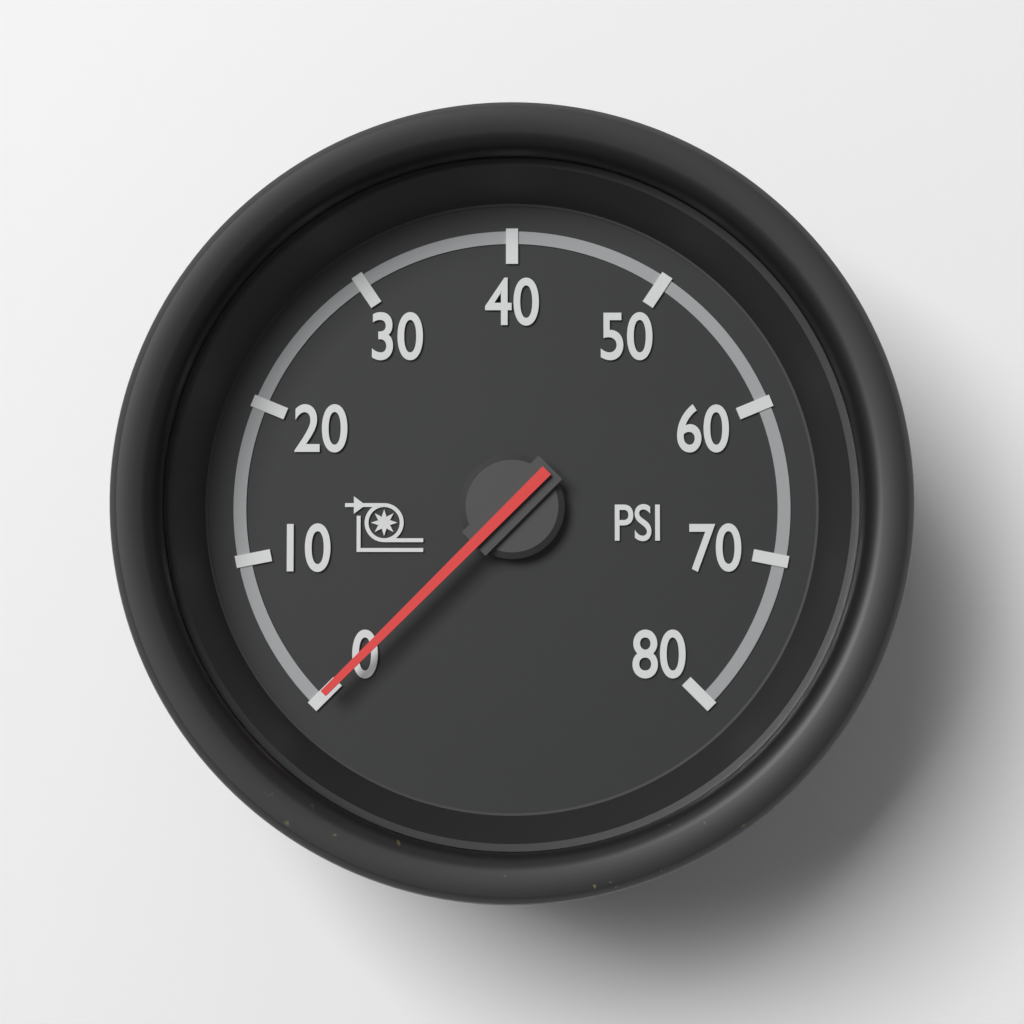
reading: 0 psi
